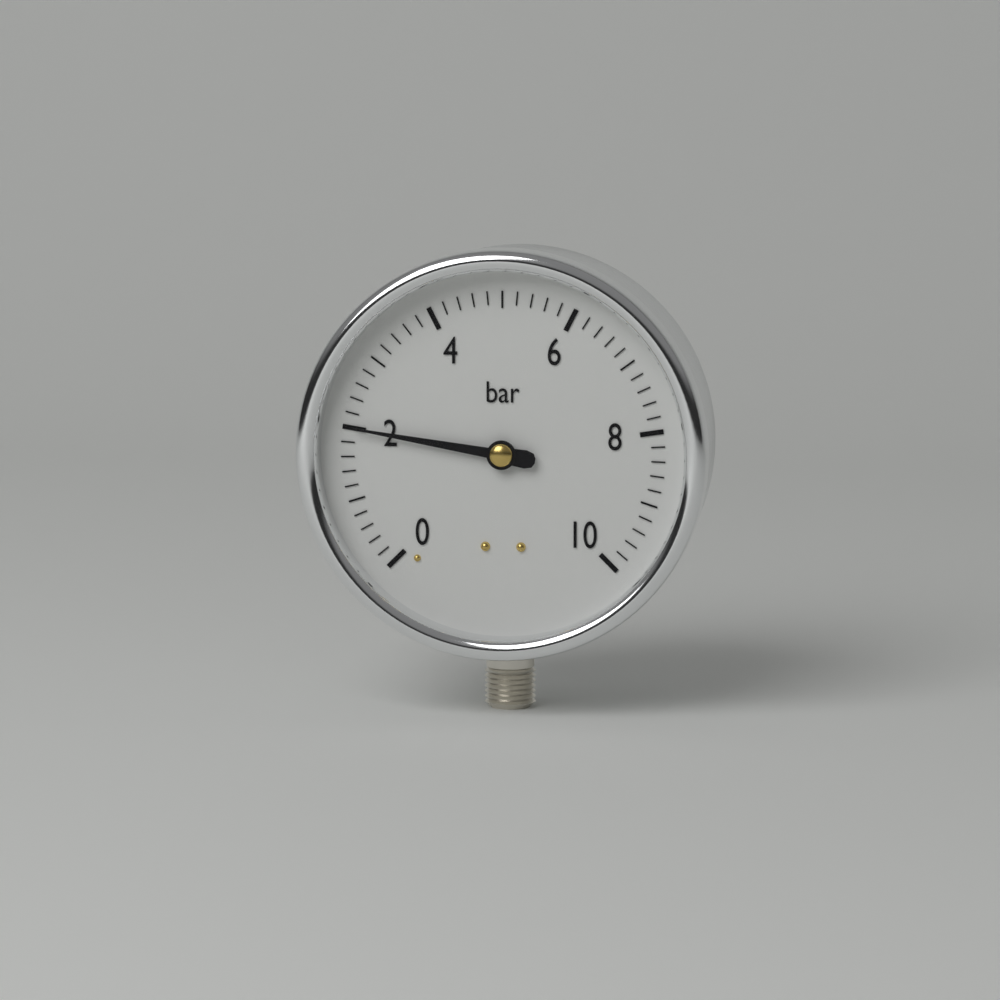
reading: 2.0 bar
